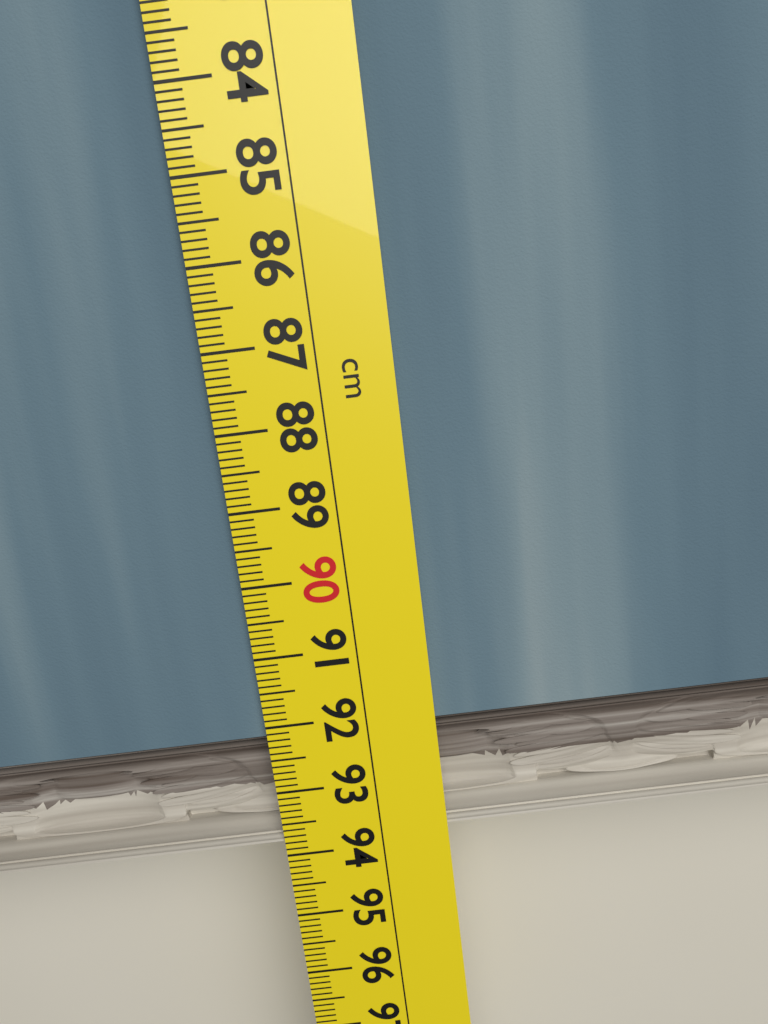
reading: 93.8 cm
